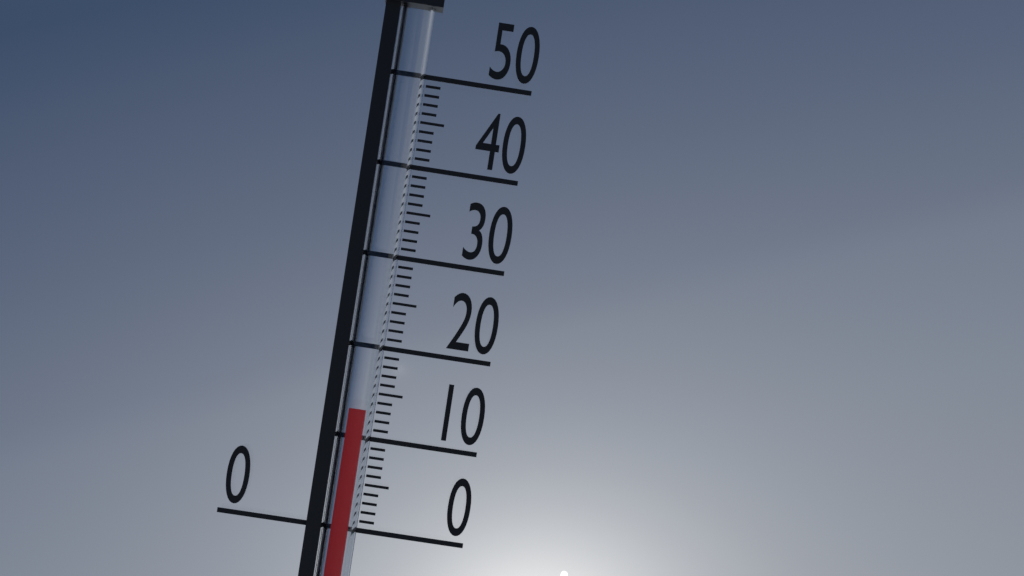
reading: 13 (no unit)
